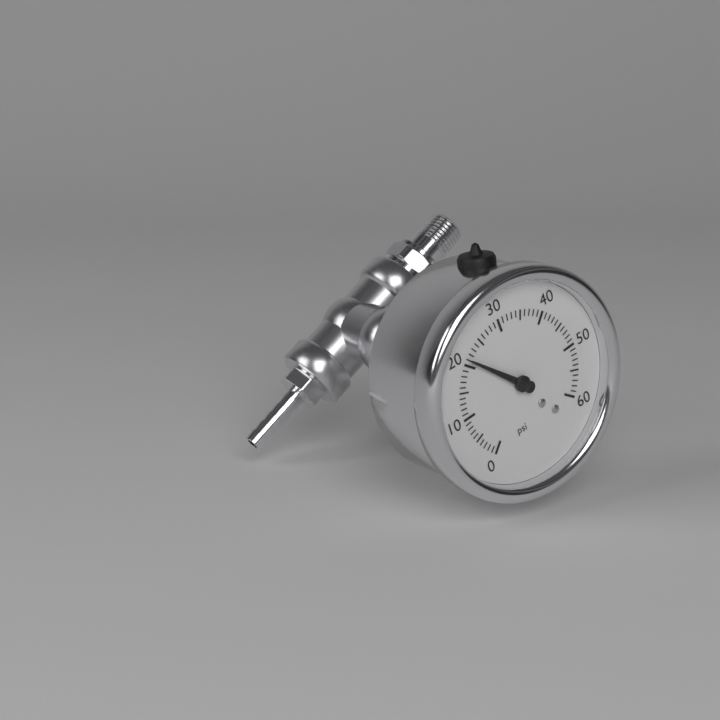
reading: 21 psi
